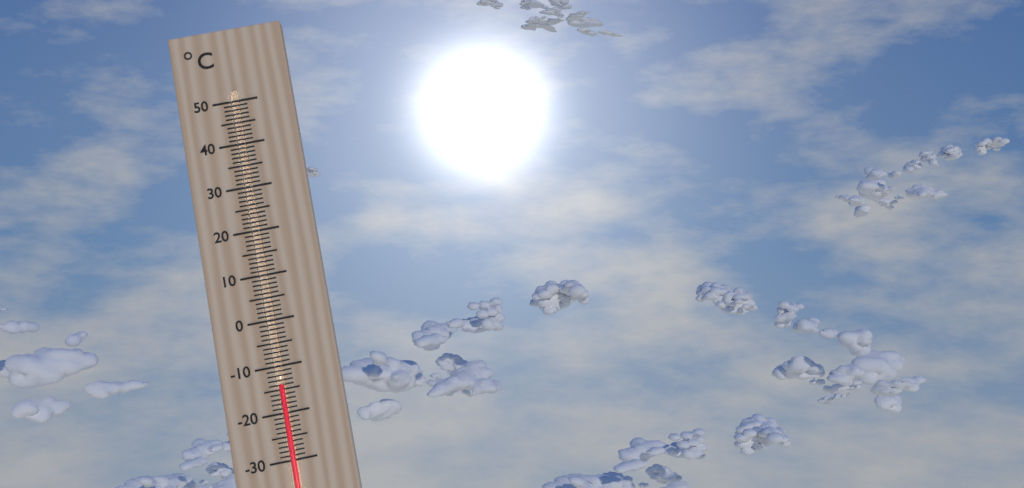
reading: -14 °C
